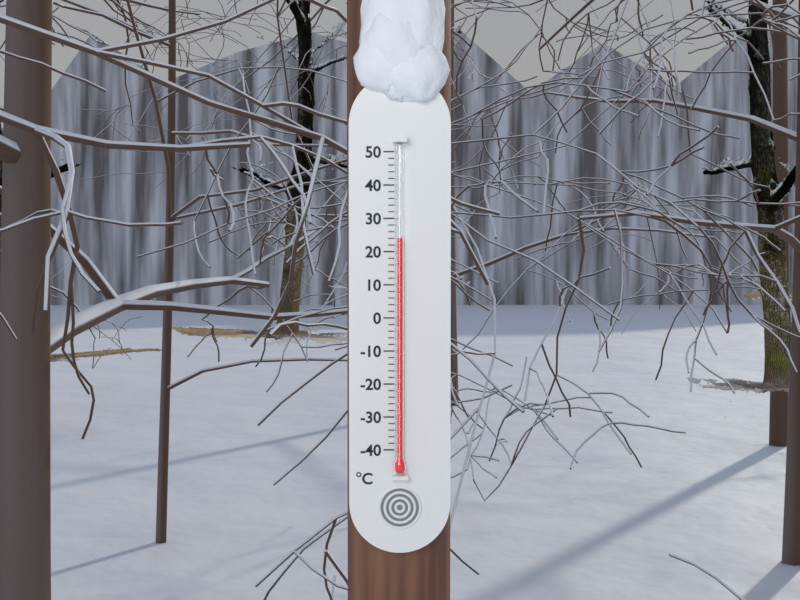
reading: 24 °C
